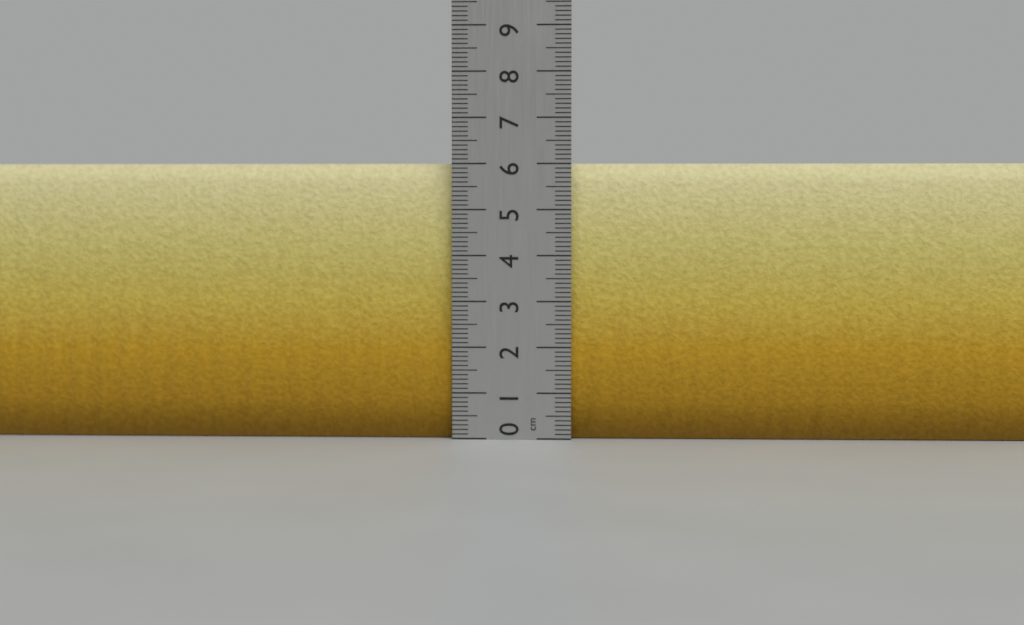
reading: 6.0 cm
